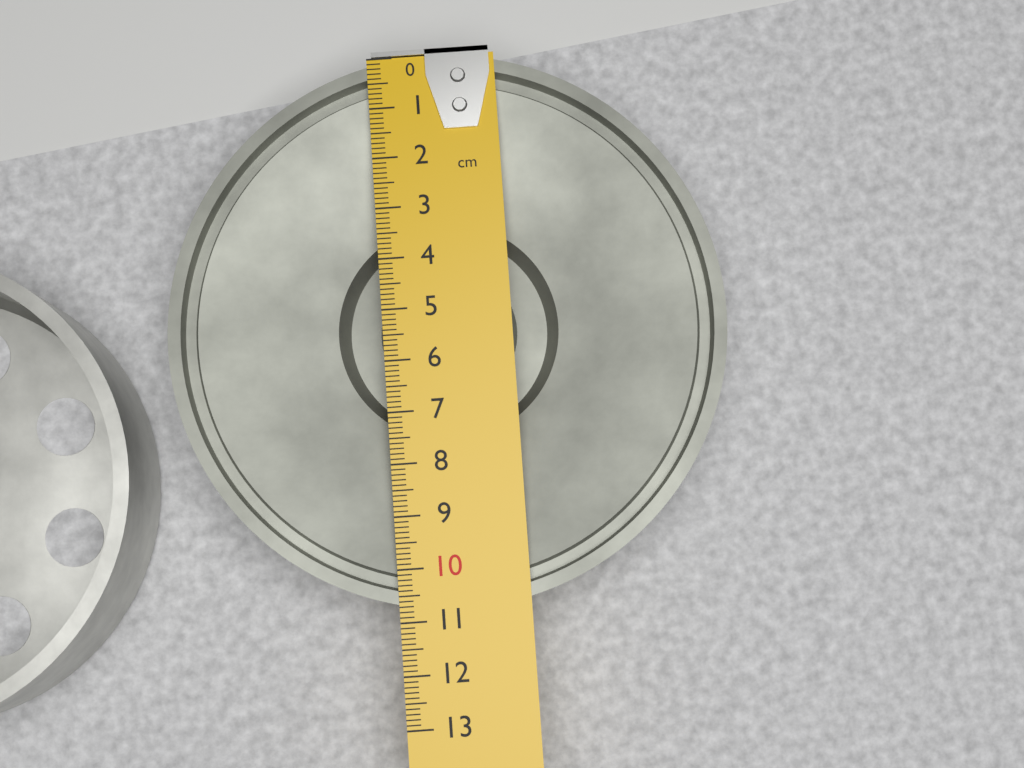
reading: 10.8 cm
